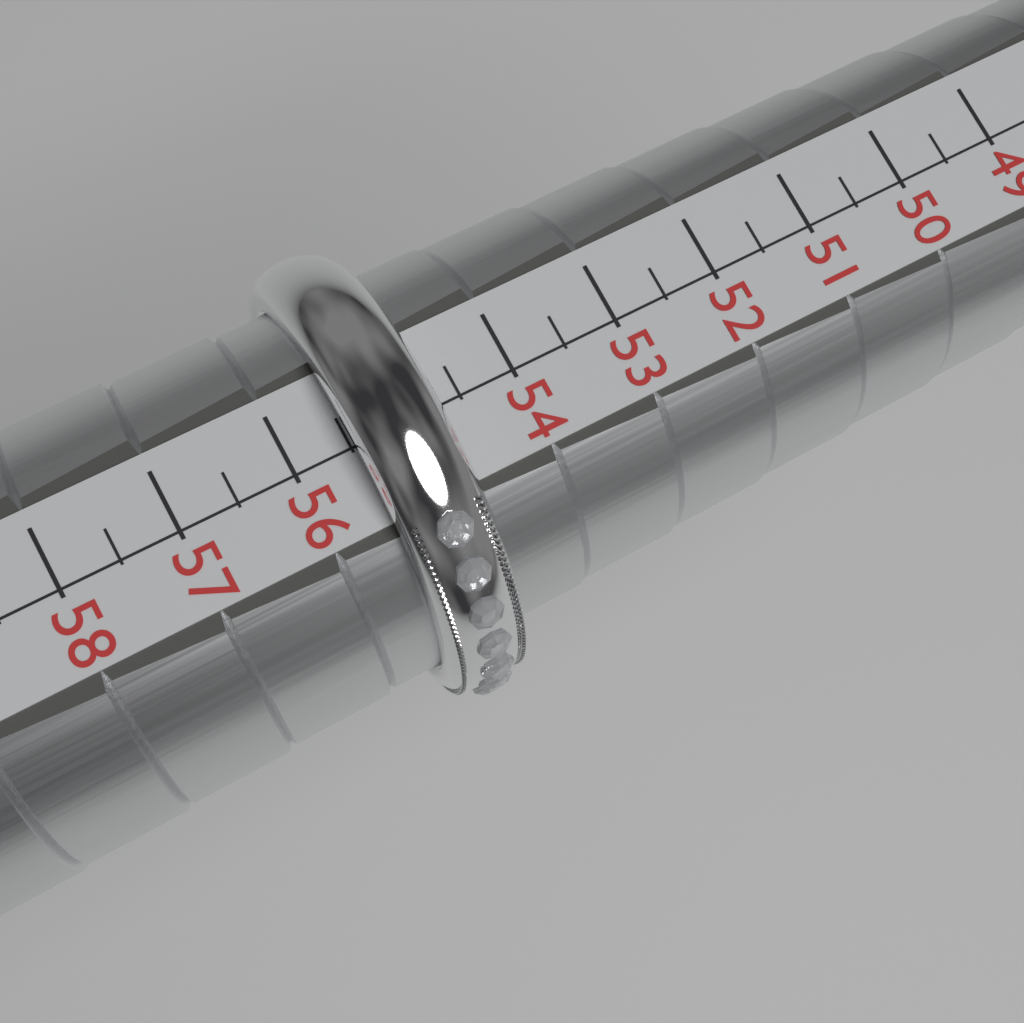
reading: 55.5 (no unit)
